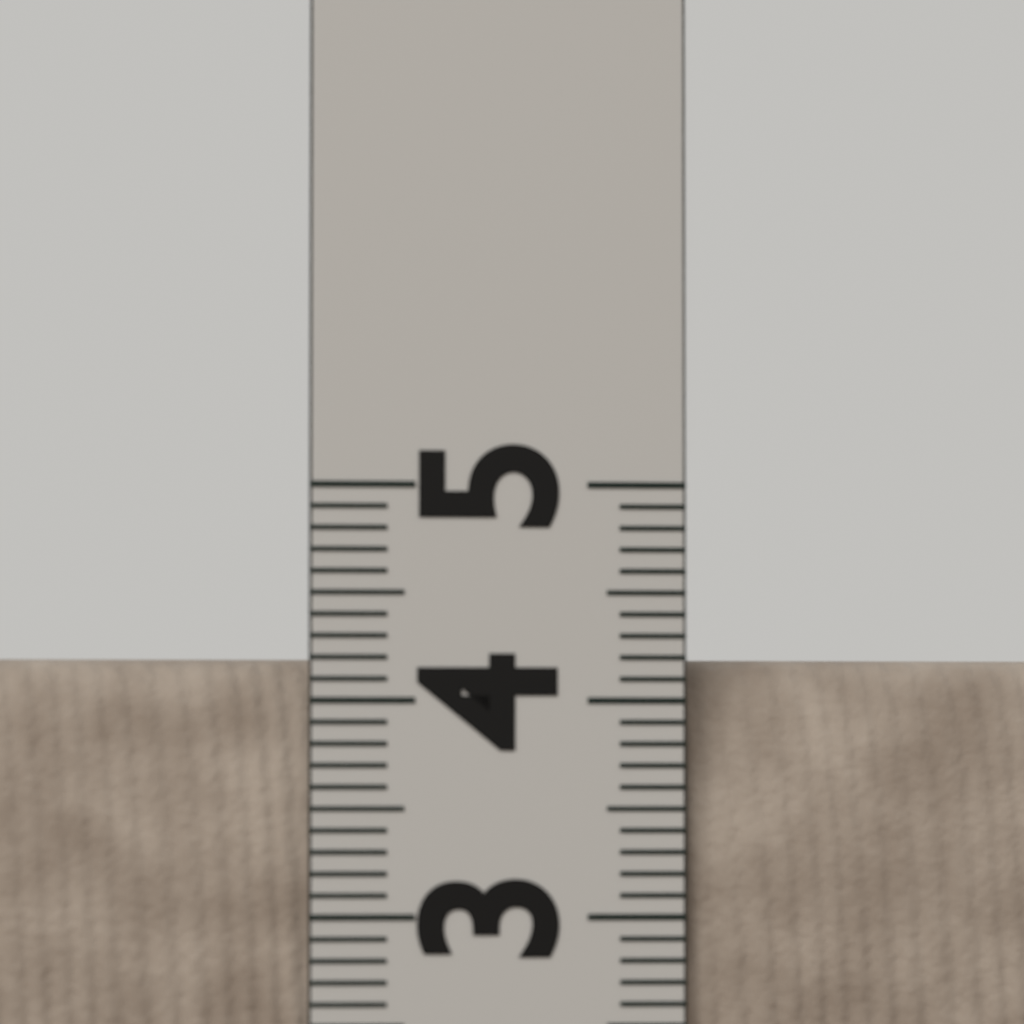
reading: 4.2 (no unit)
